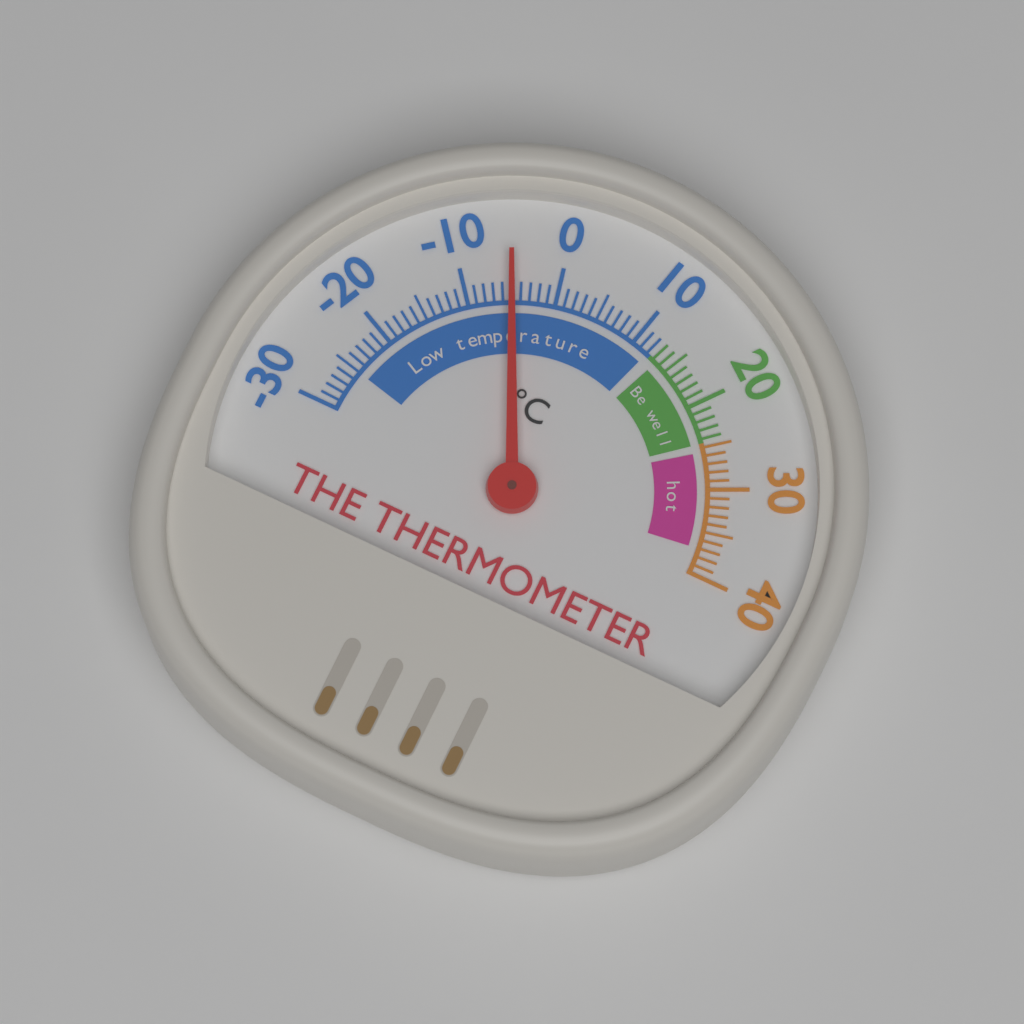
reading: -5 °C
